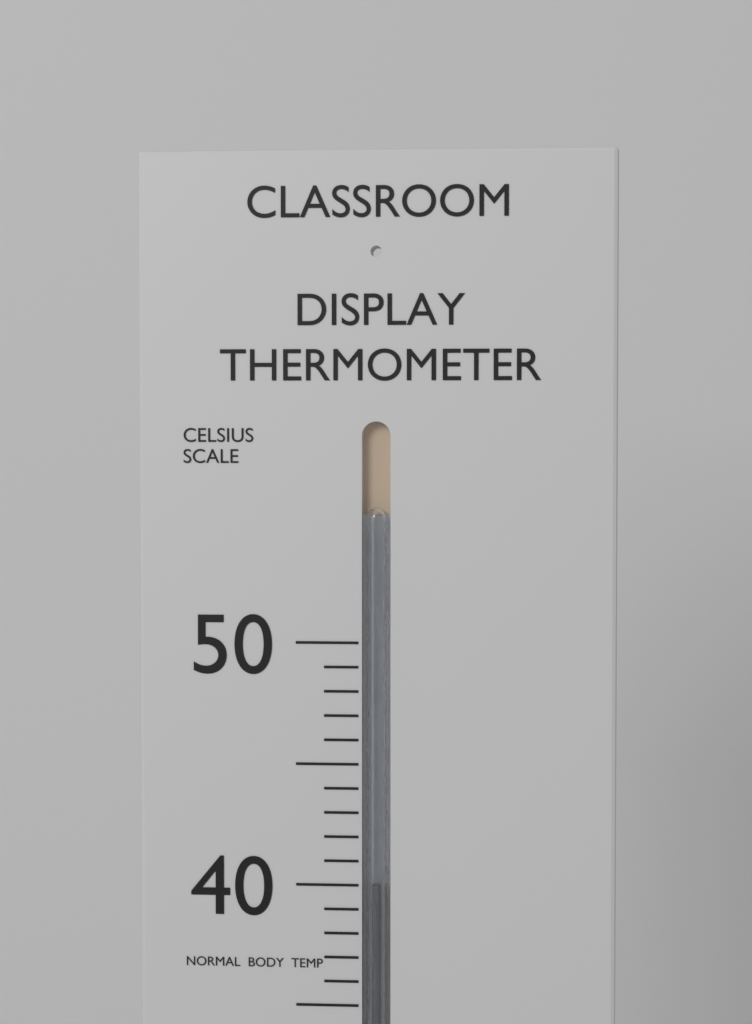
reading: 40 °C
